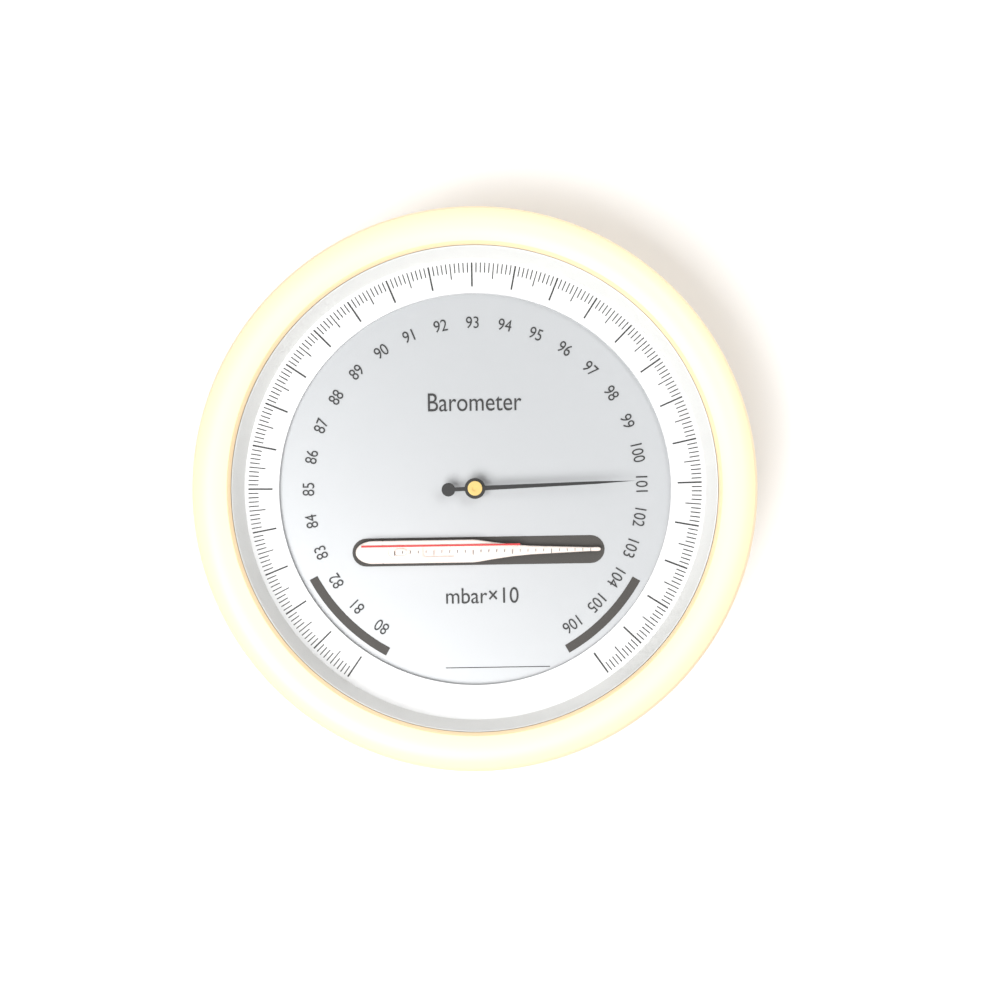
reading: 100.9 mbar×10
